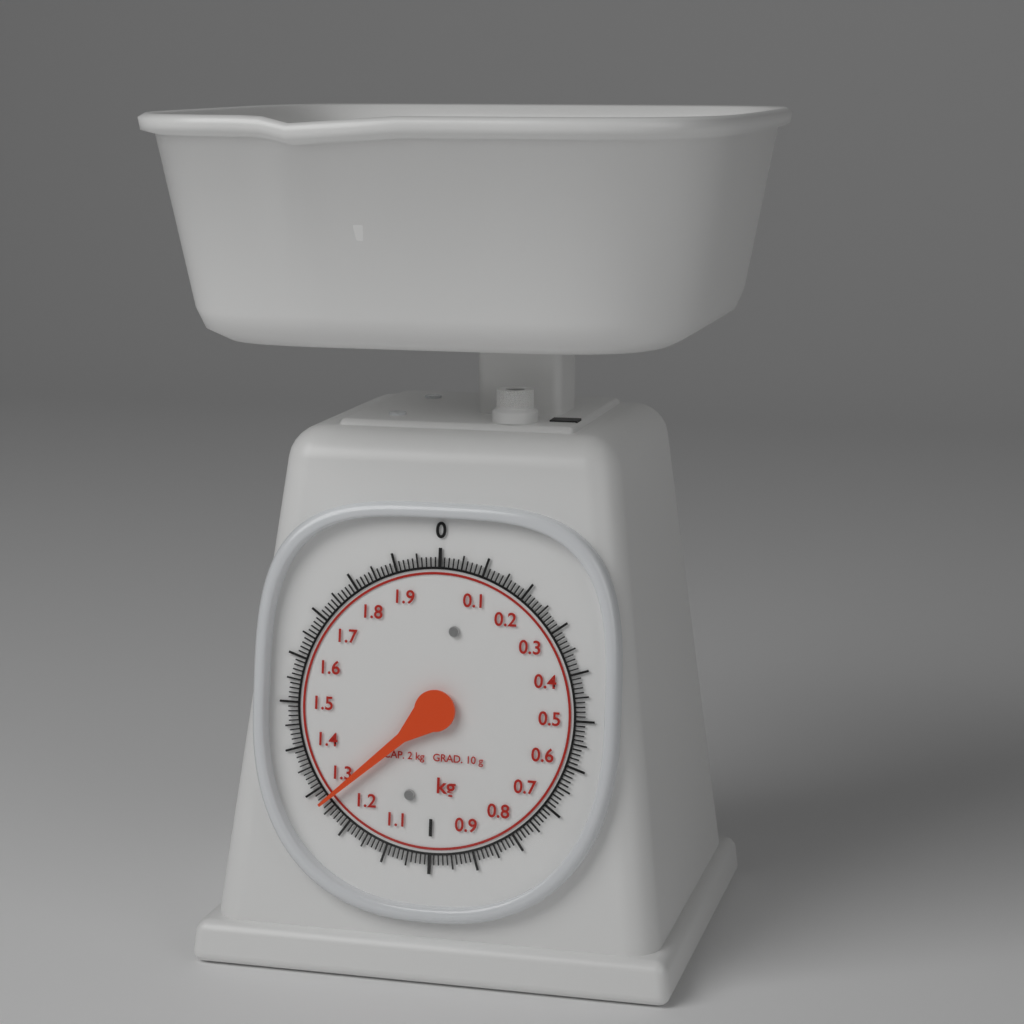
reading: 1.27 kg
